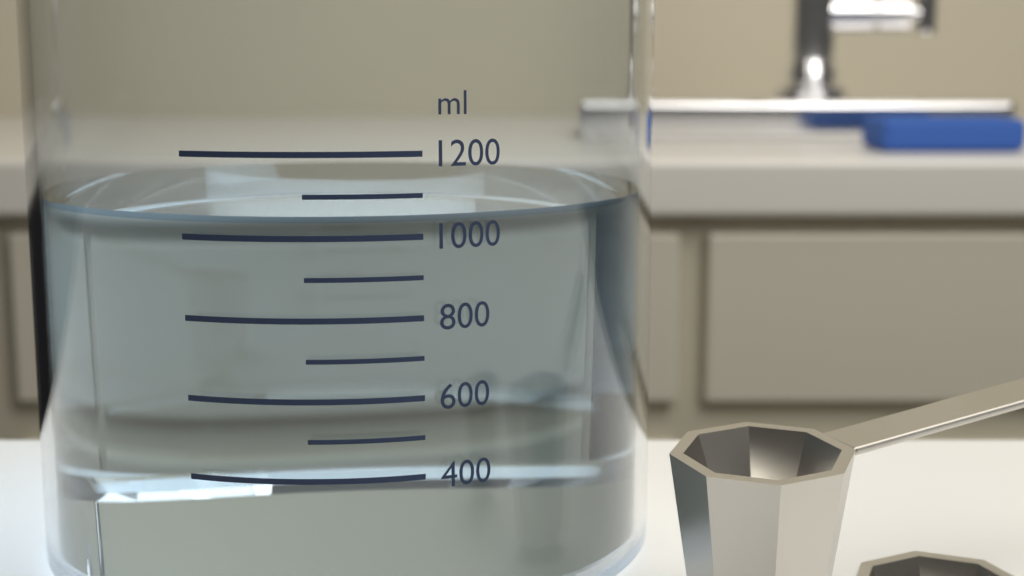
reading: 1050 ml
